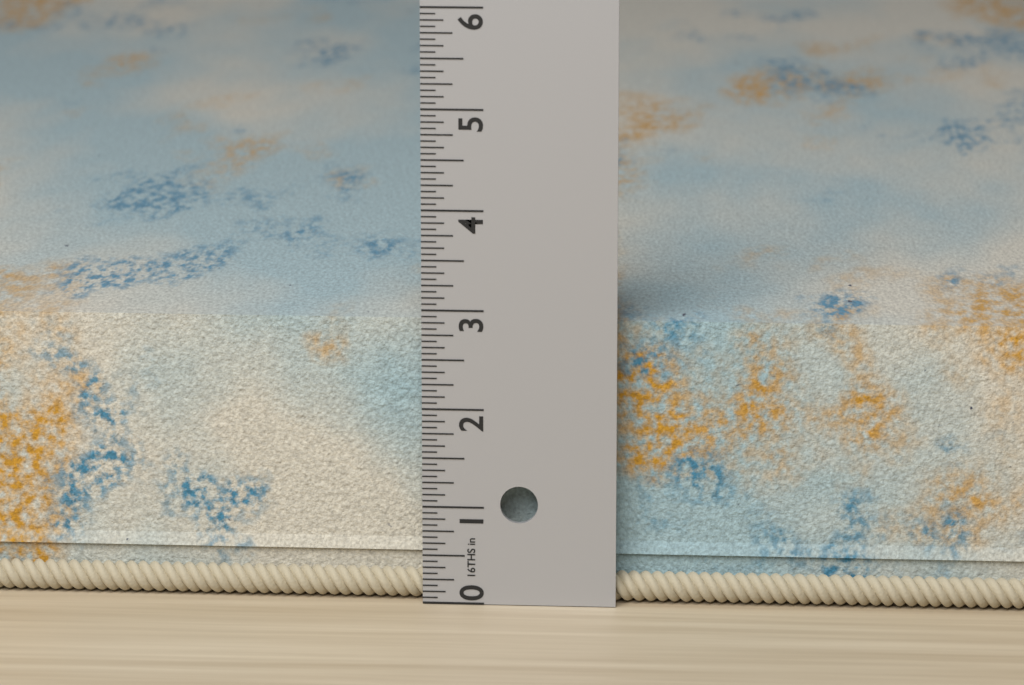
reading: 2.9375 in
